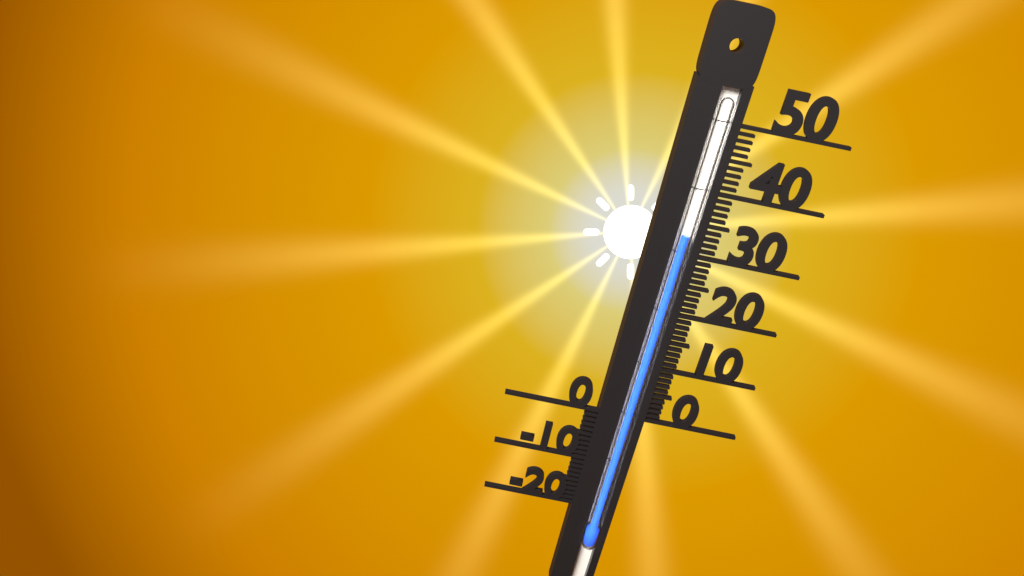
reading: 33 (no unit)
